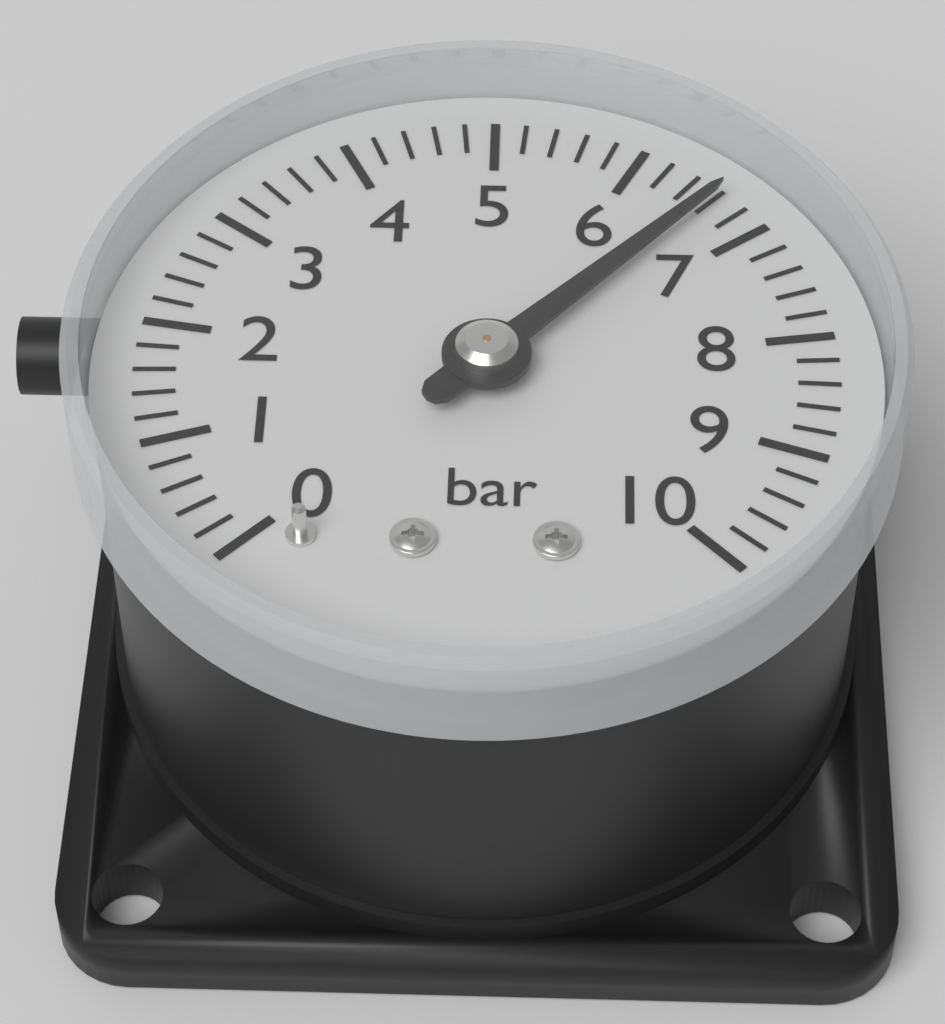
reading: 6.6 bar
